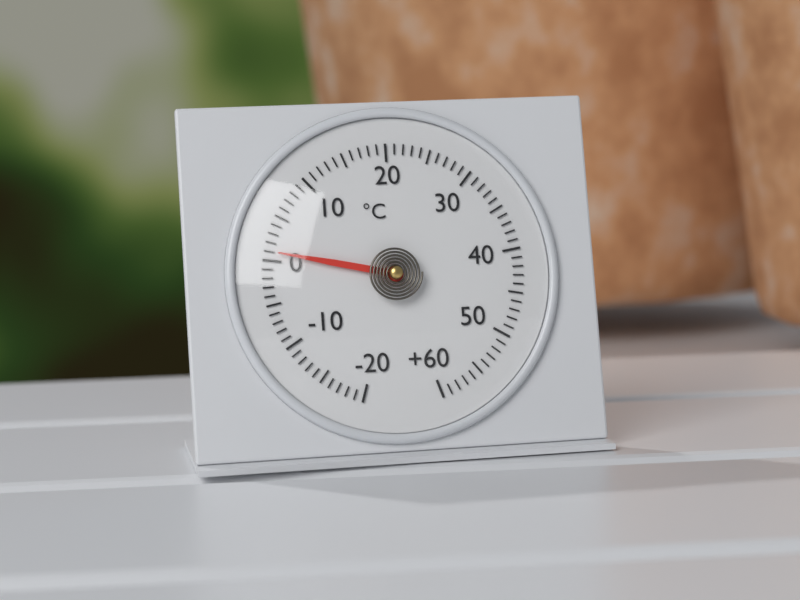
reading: 1 °C
